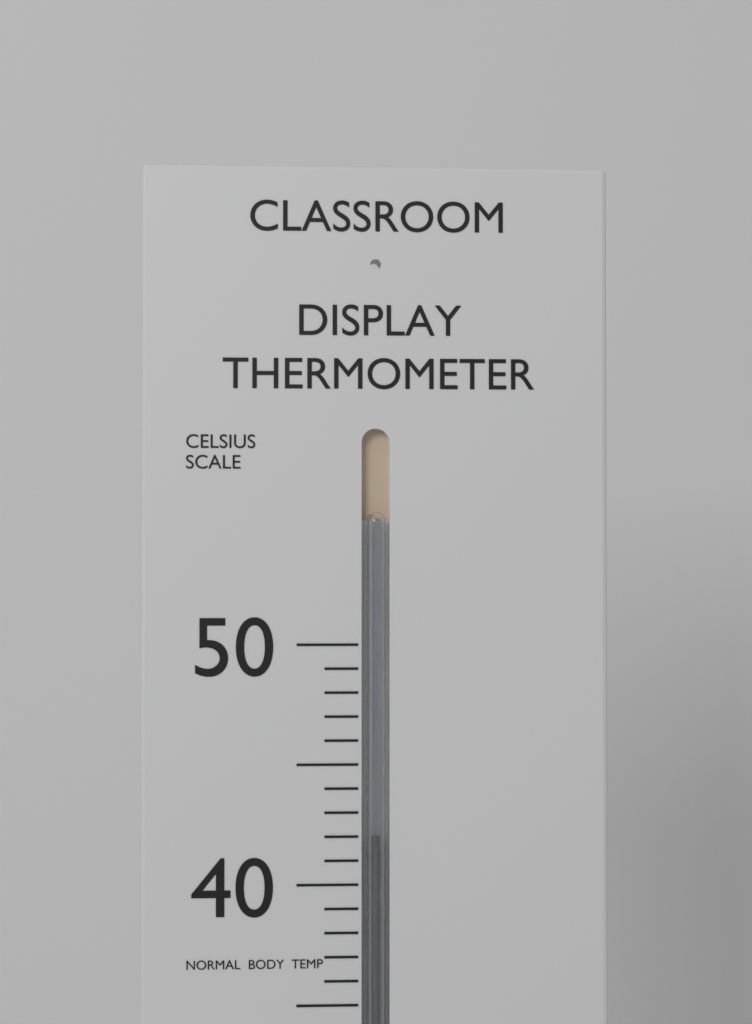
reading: 42 °C
